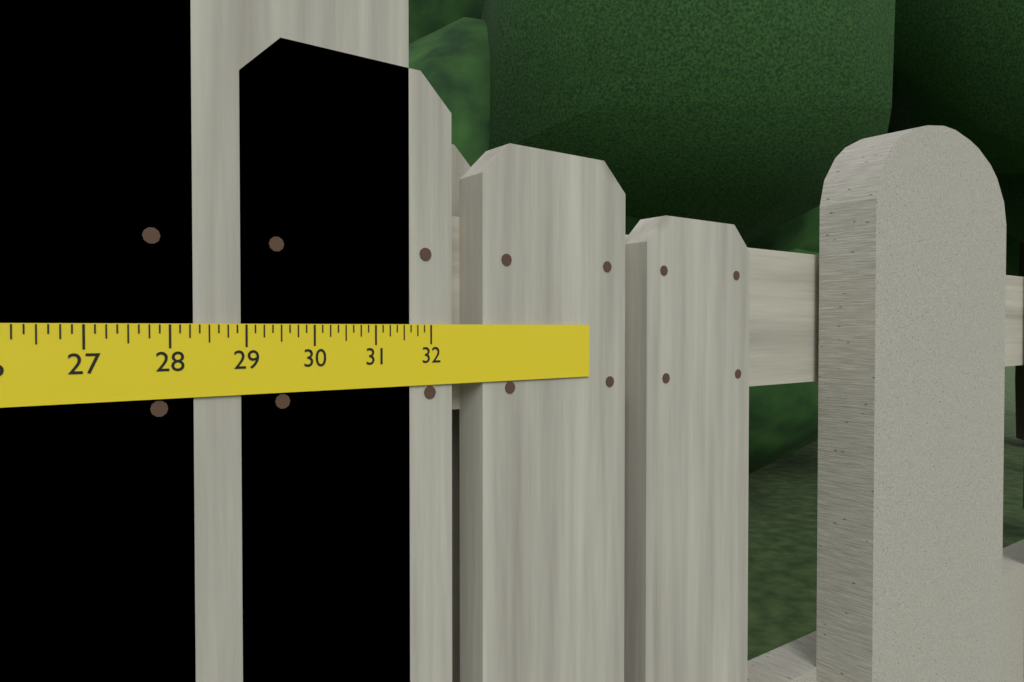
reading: 31.625 in
